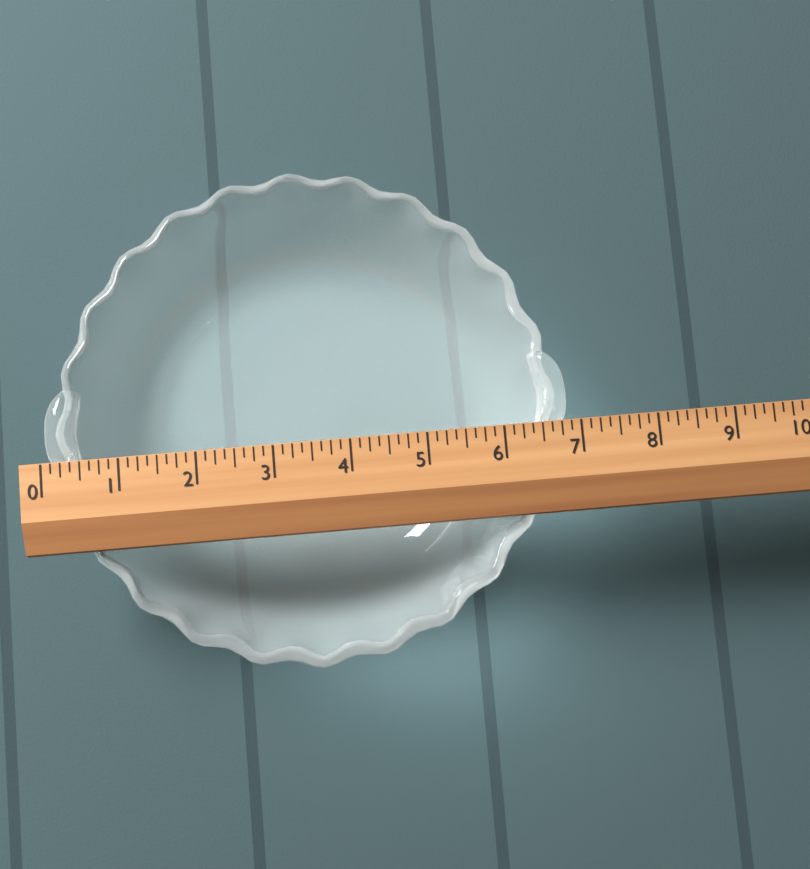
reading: 6.875 (no unit)
